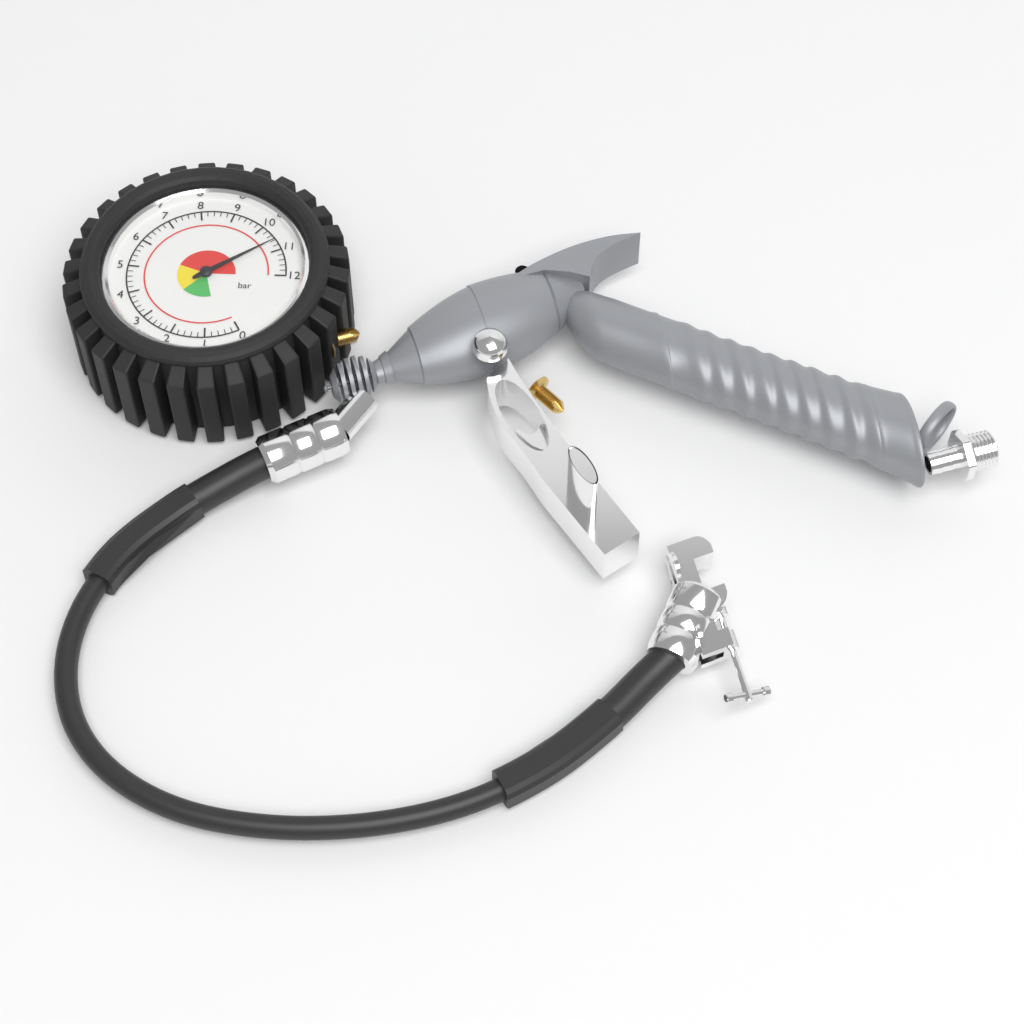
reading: 10.6 bar
